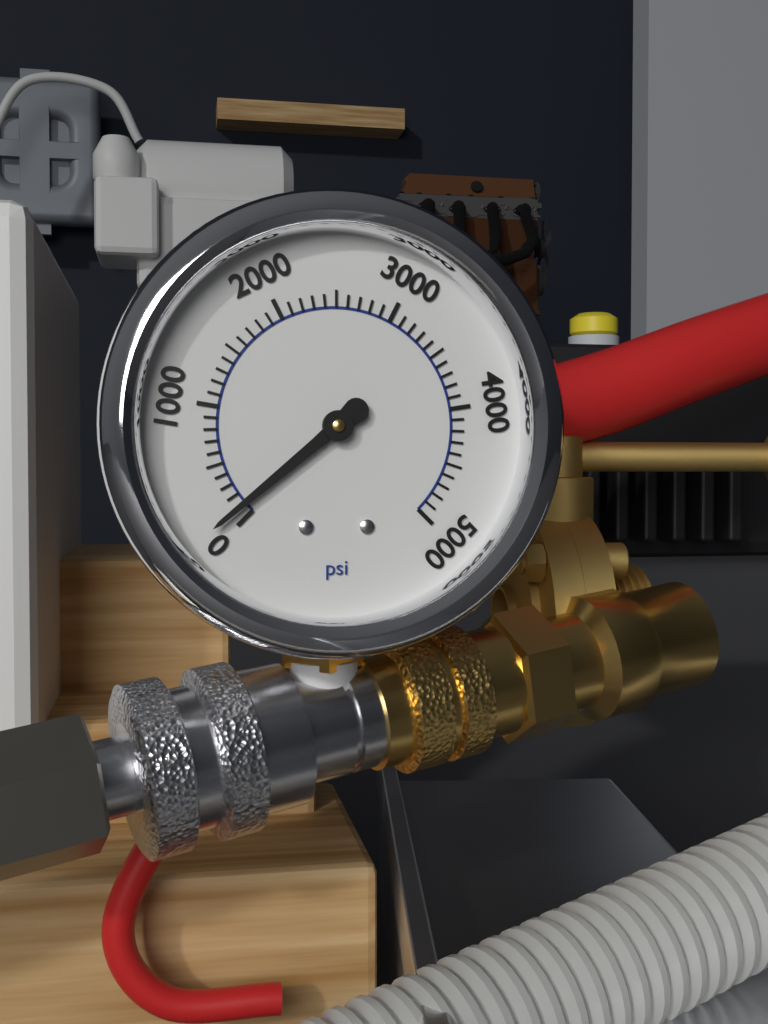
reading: 100 psi
